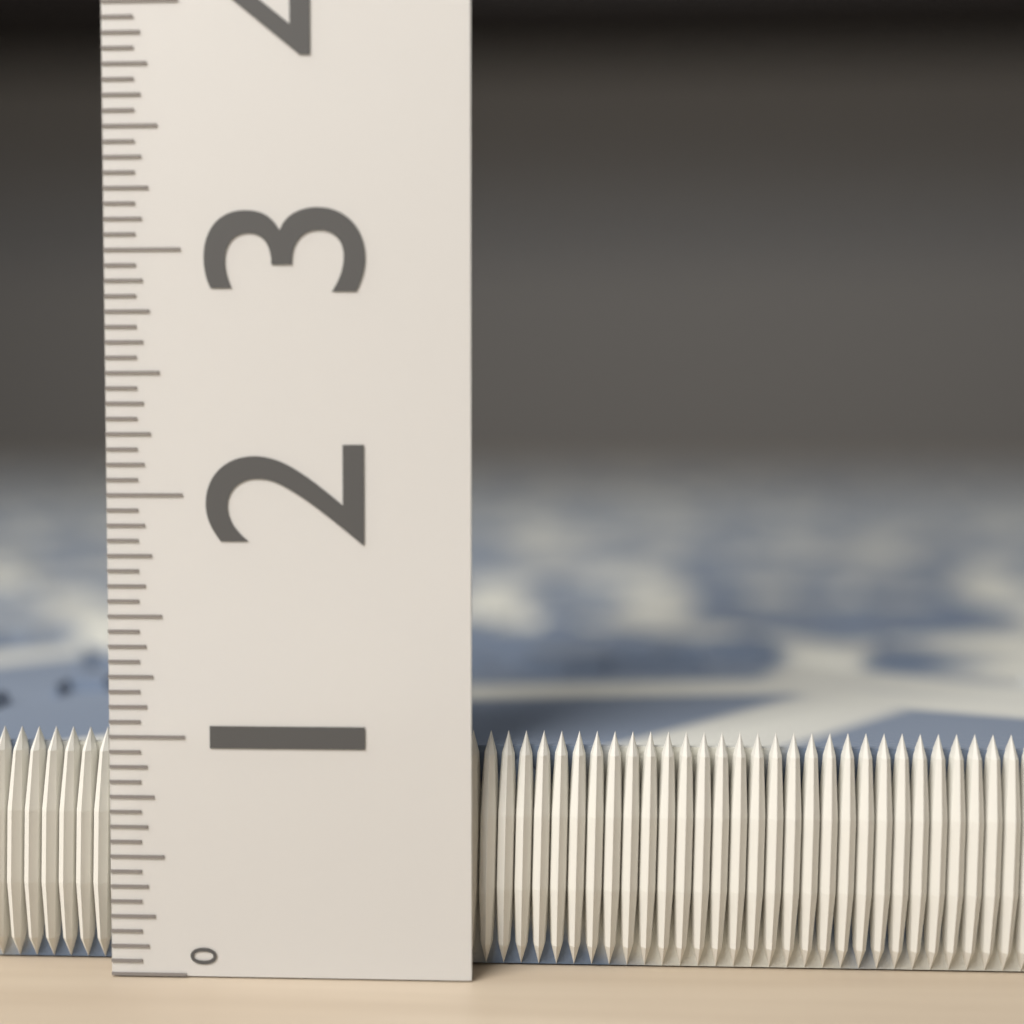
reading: 1.0000 (no unit)
